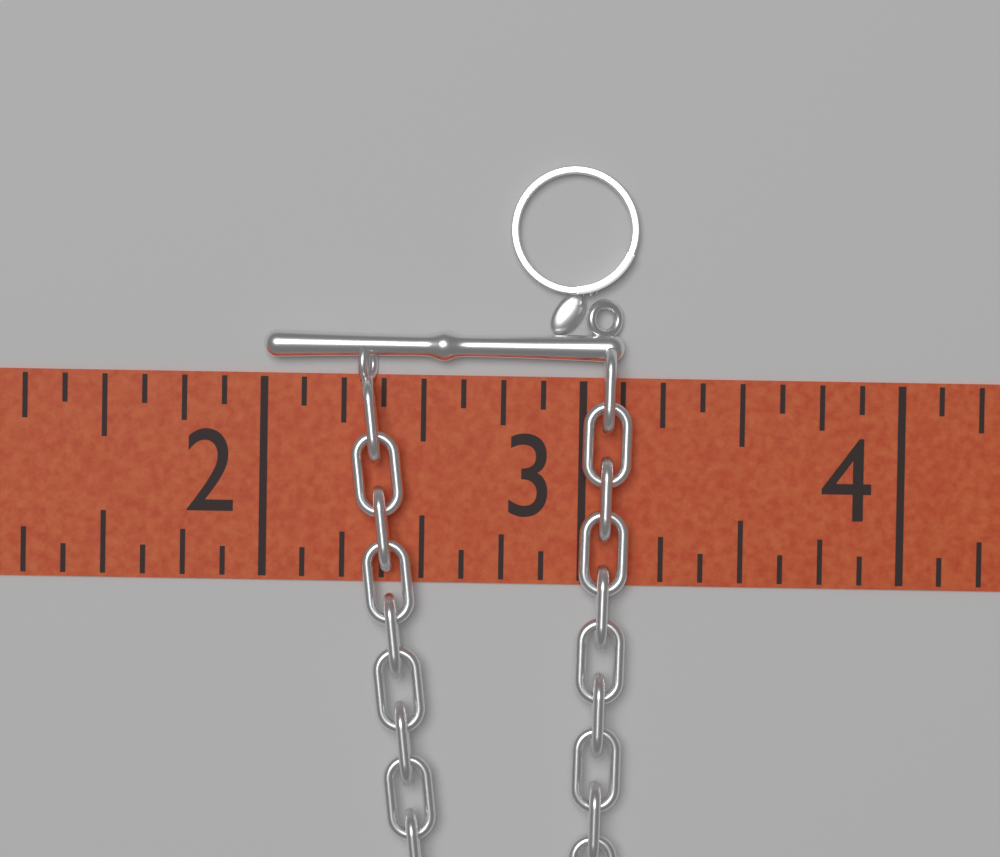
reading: 3.125 (no unit)
